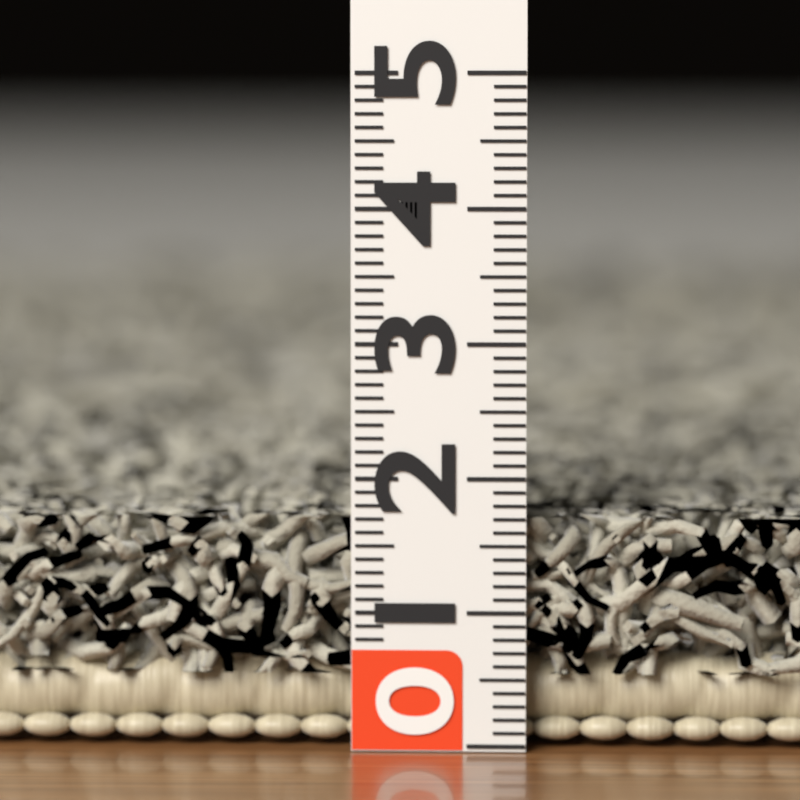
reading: 1.7 (no unit)
